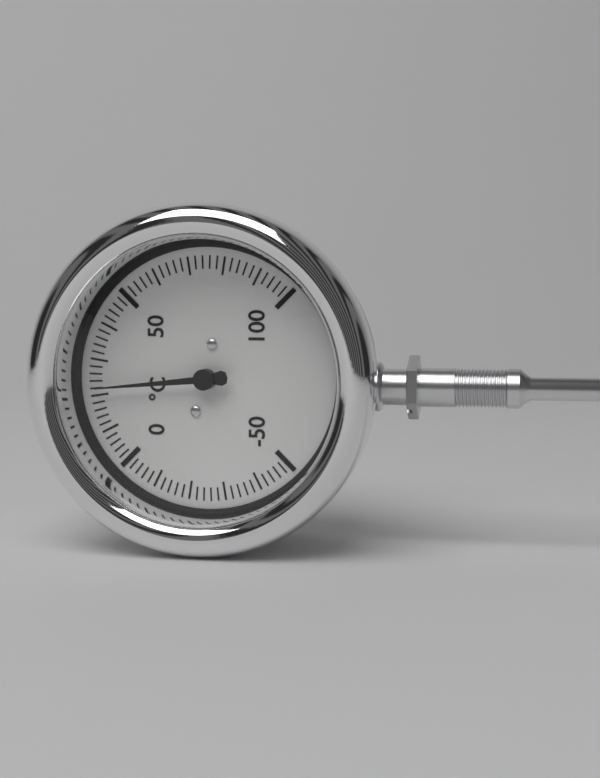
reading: 22 °C
